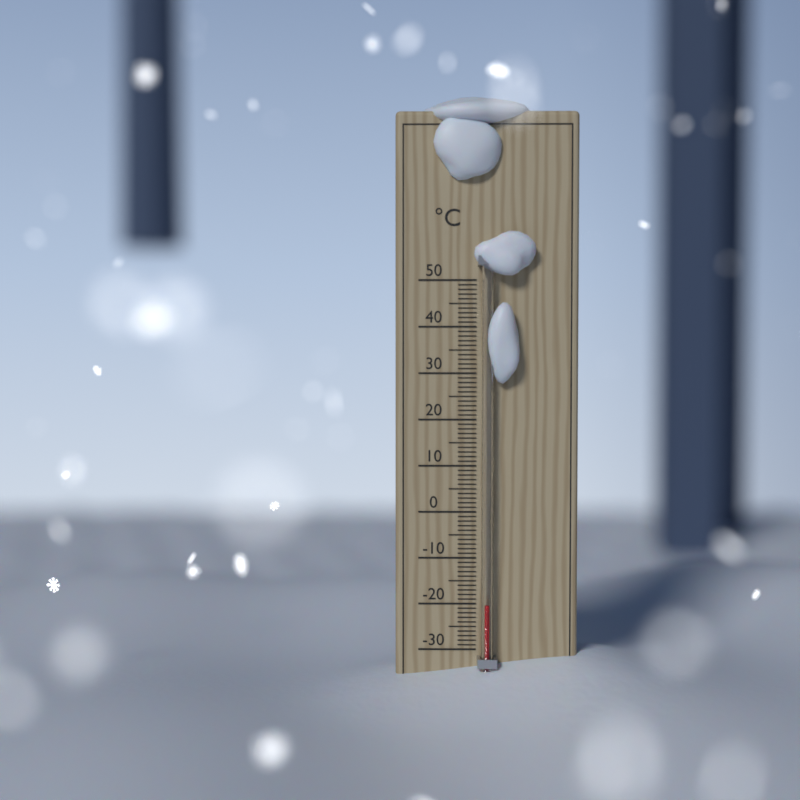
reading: -20 °C
